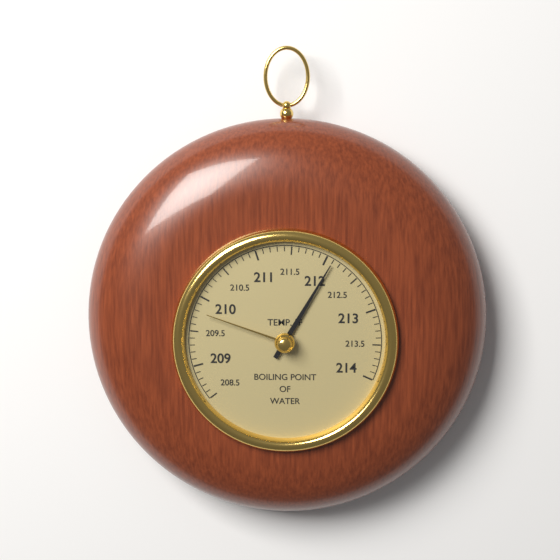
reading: 212.1 °F
